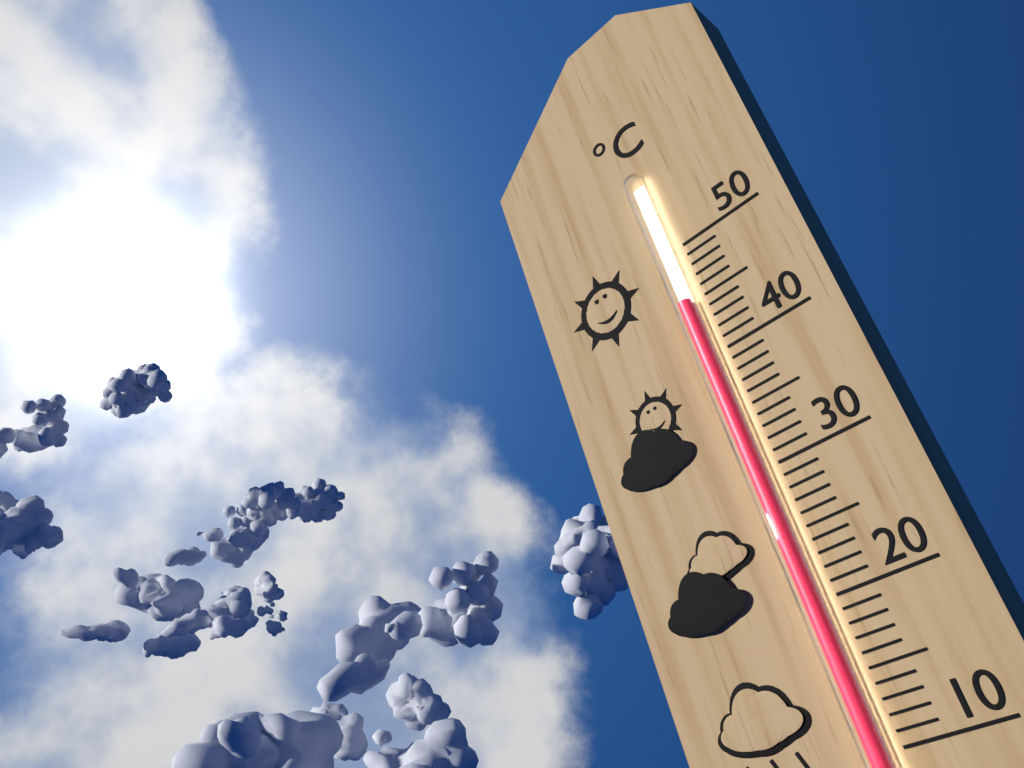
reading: 45 °C
